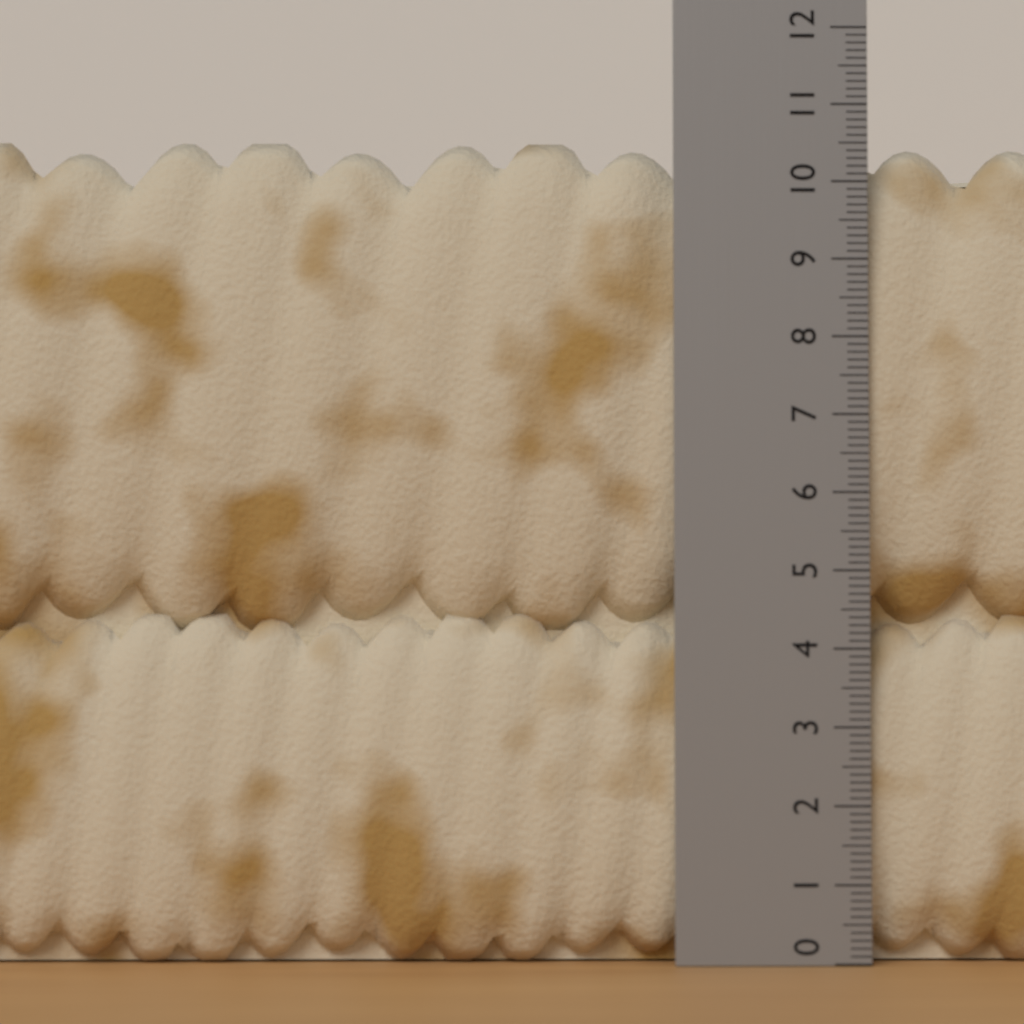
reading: 10.6 (no unit)
